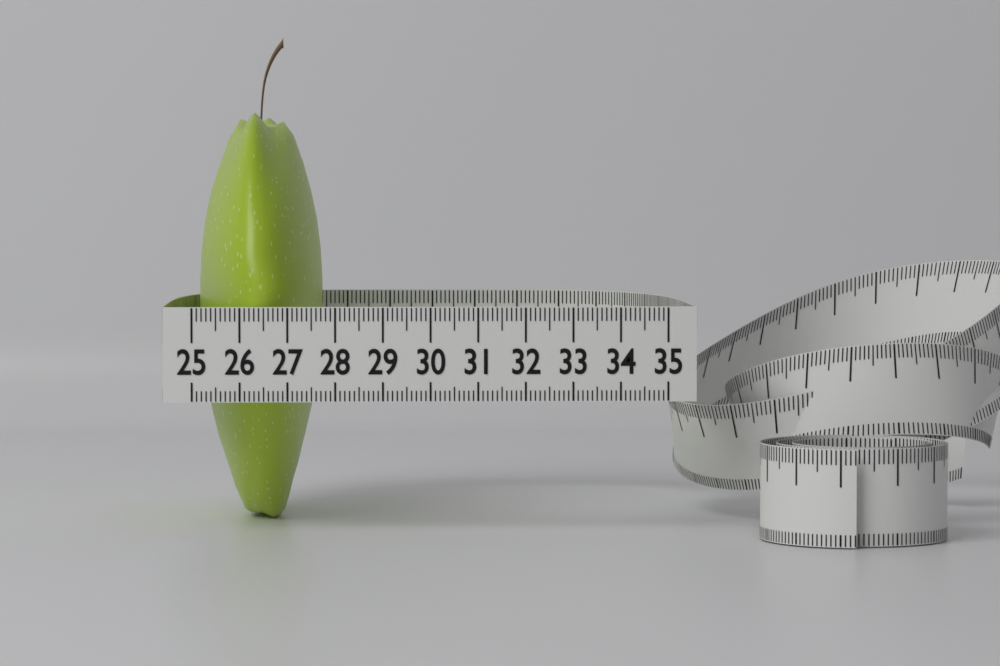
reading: 27.7 (no unit)
